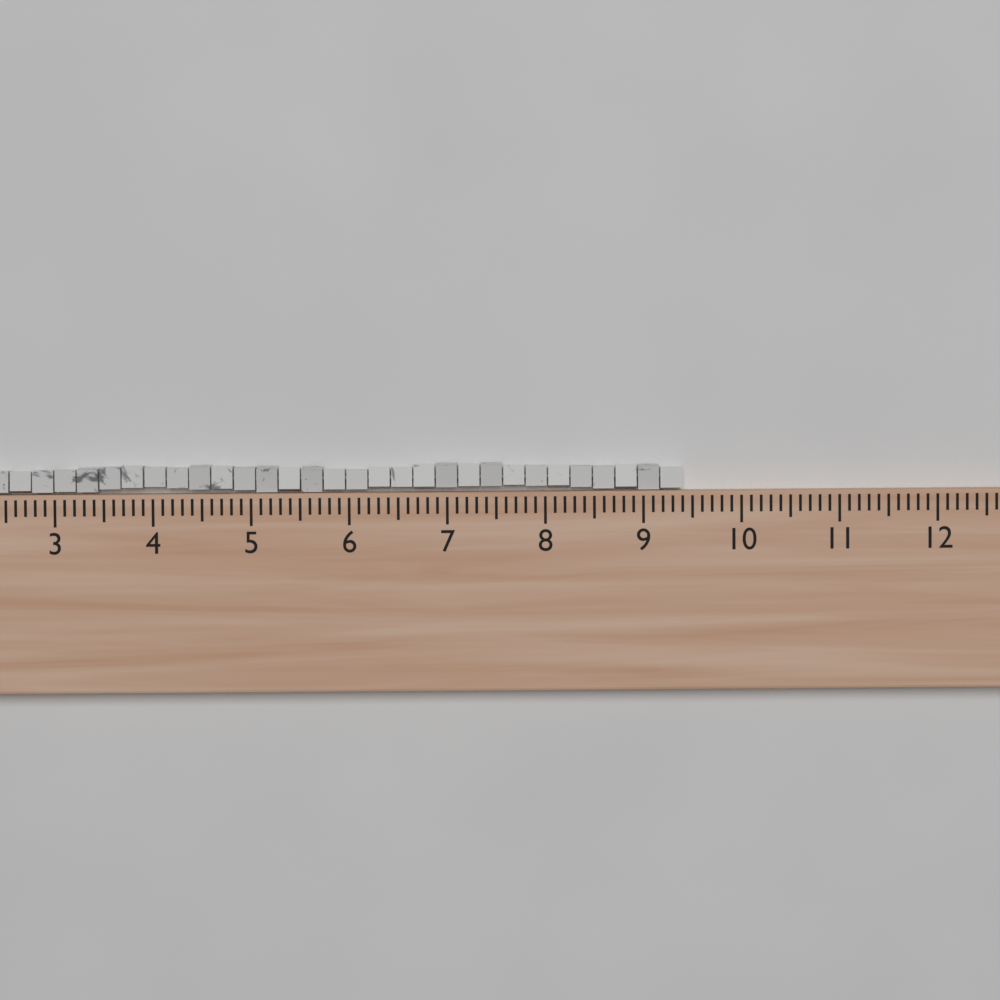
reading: 9.4 (no unit)
